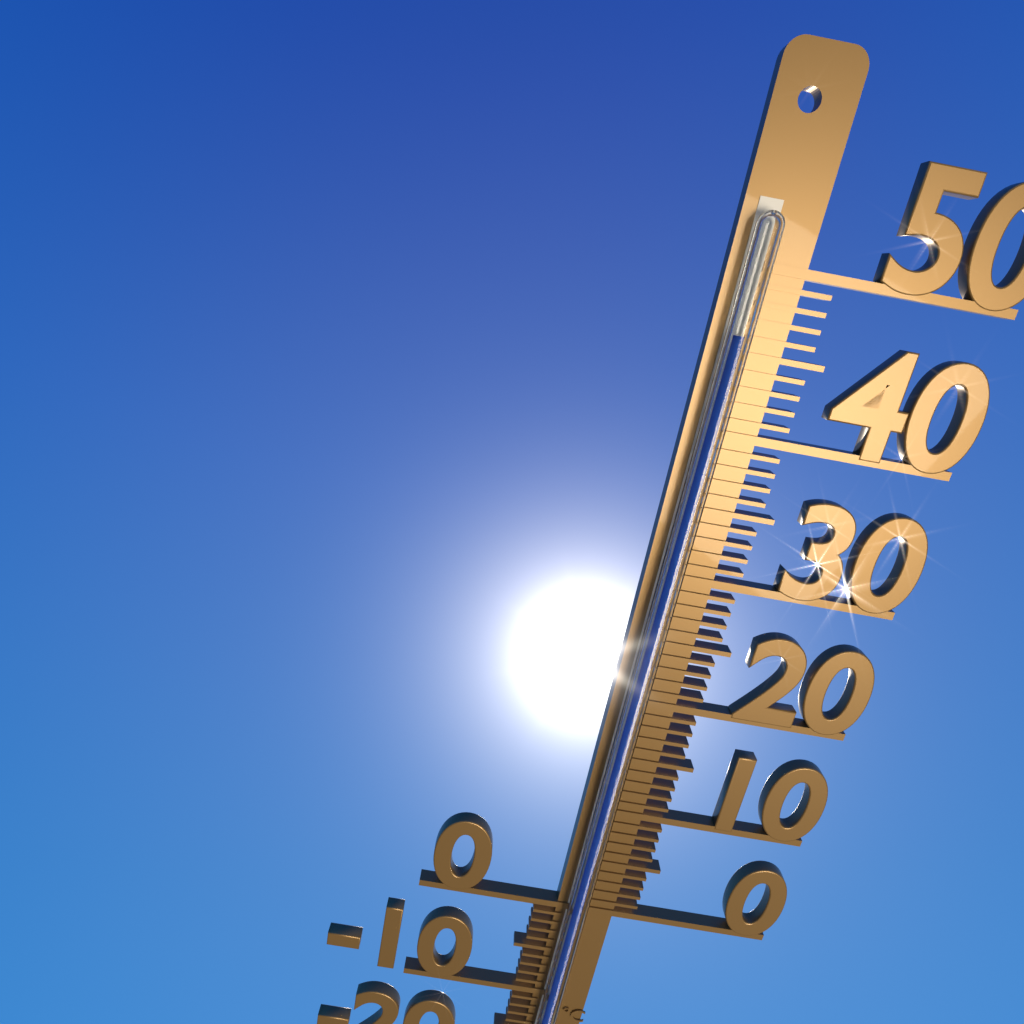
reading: 46 °C
